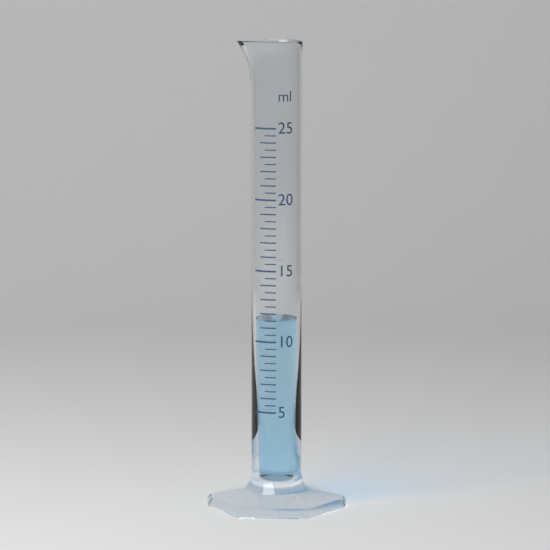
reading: 11.5 ml
